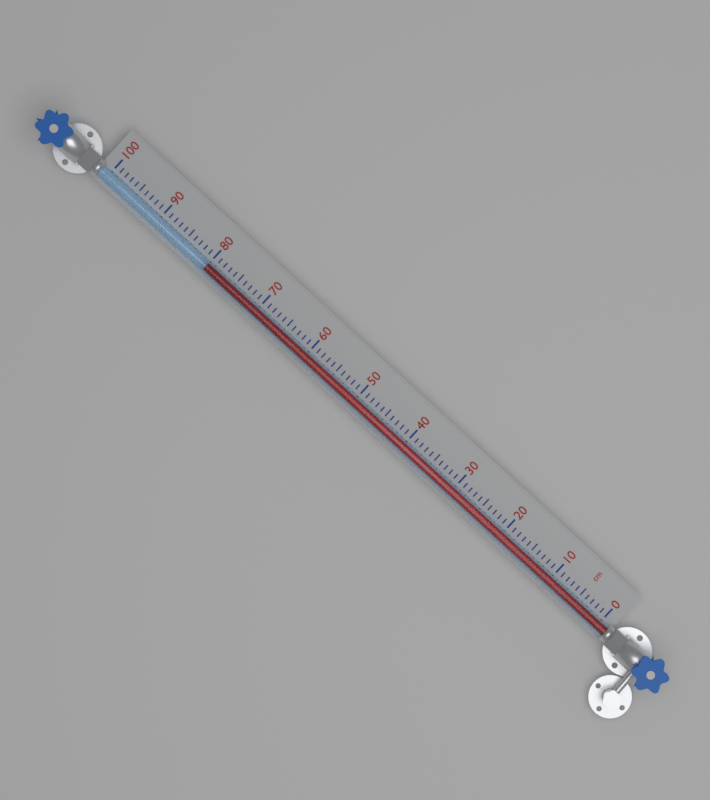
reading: 80 cm
